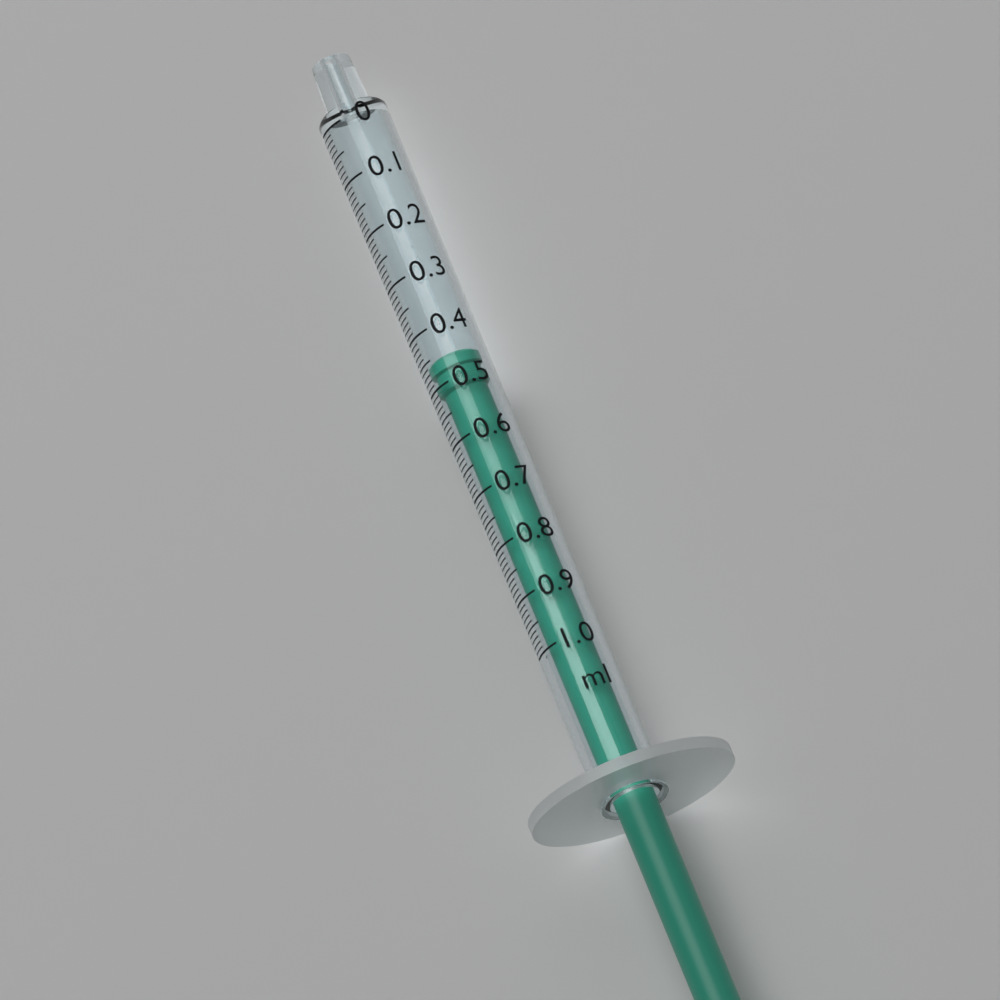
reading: 0.45 ml
